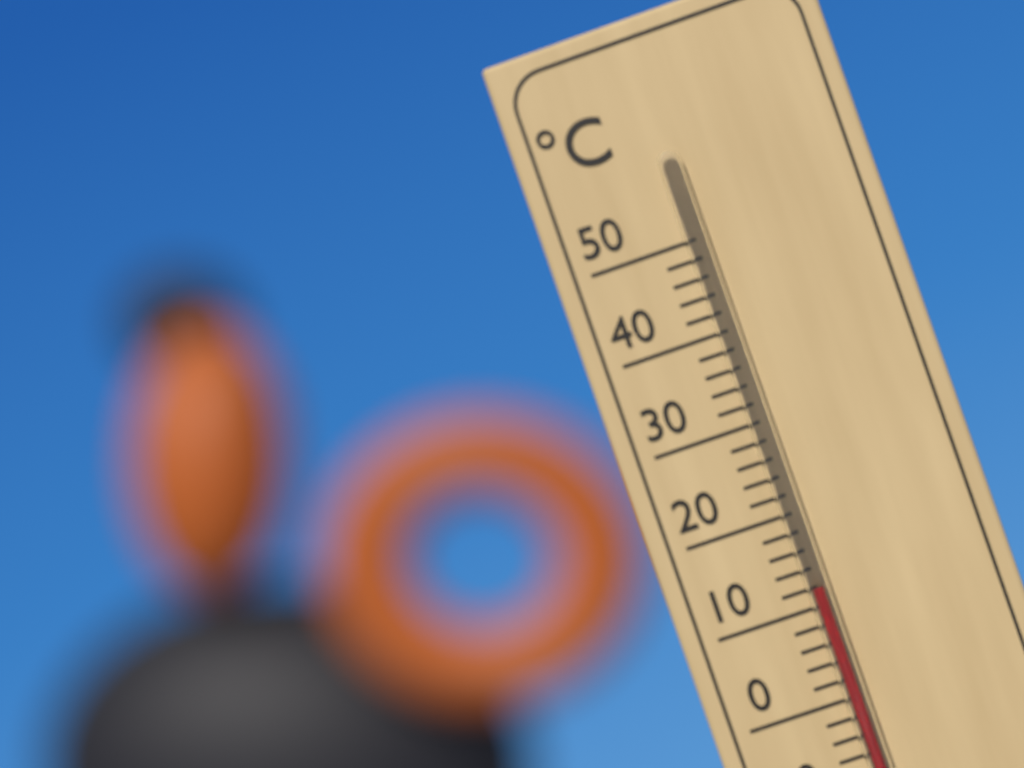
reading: 12 °C
